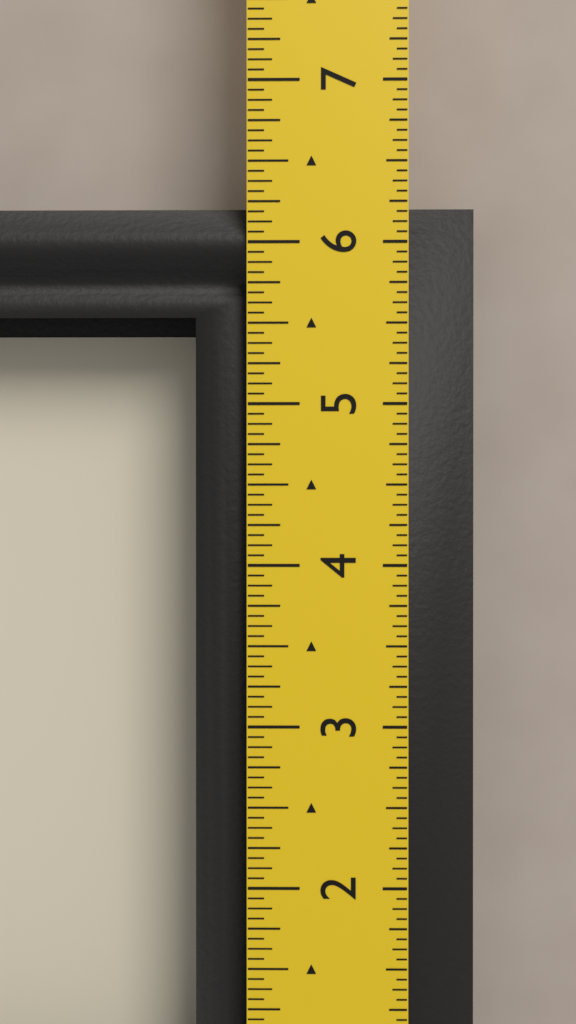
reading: 6.2500 in
